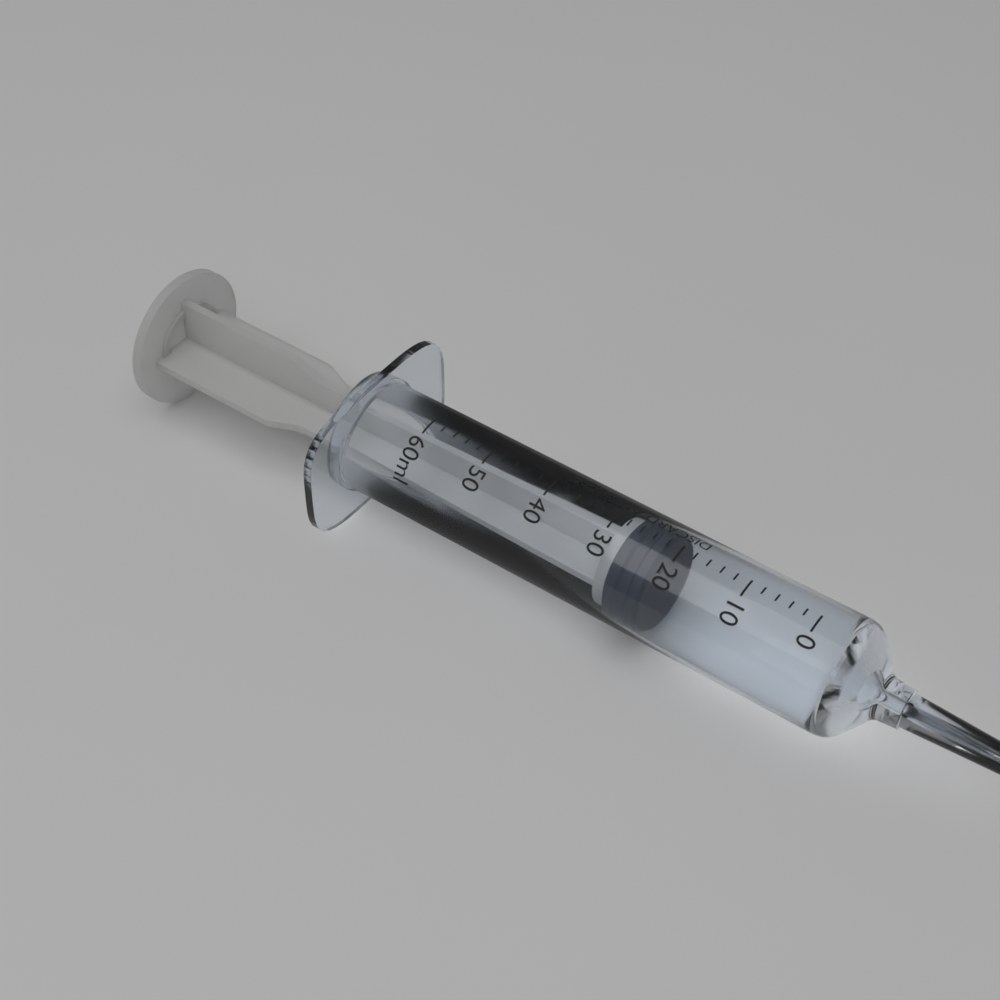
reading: 22 ml
